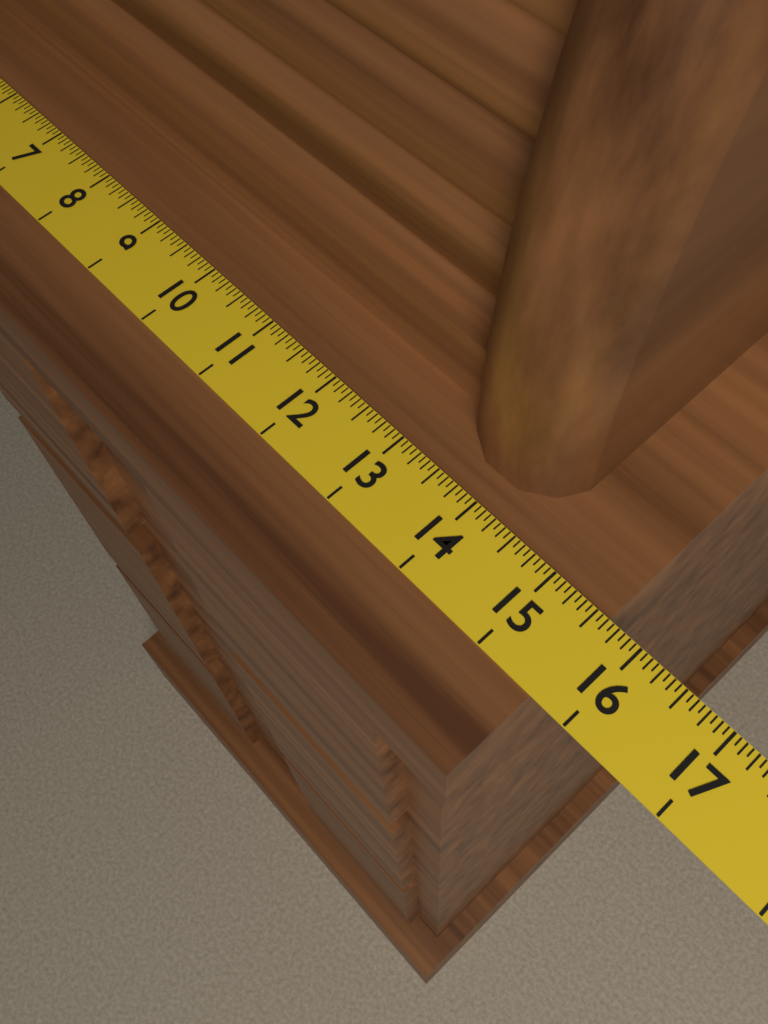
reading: 15.6250 (no unit)
